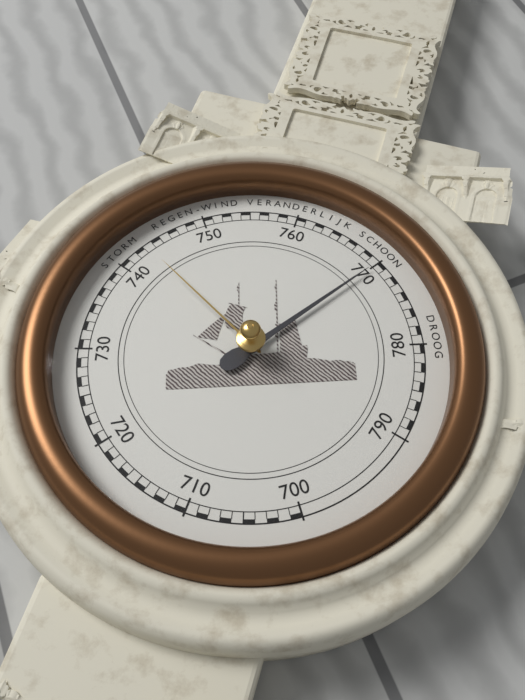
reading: 770 mmHg
